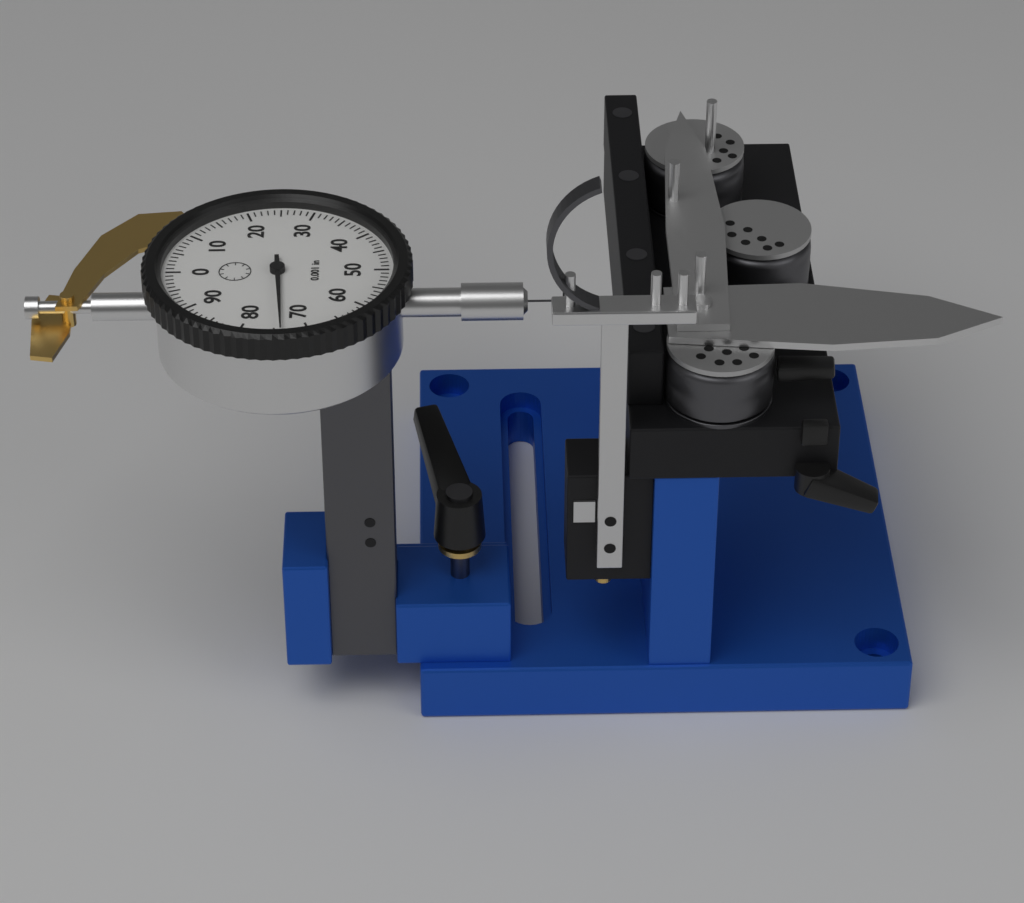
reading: 0.074 in
